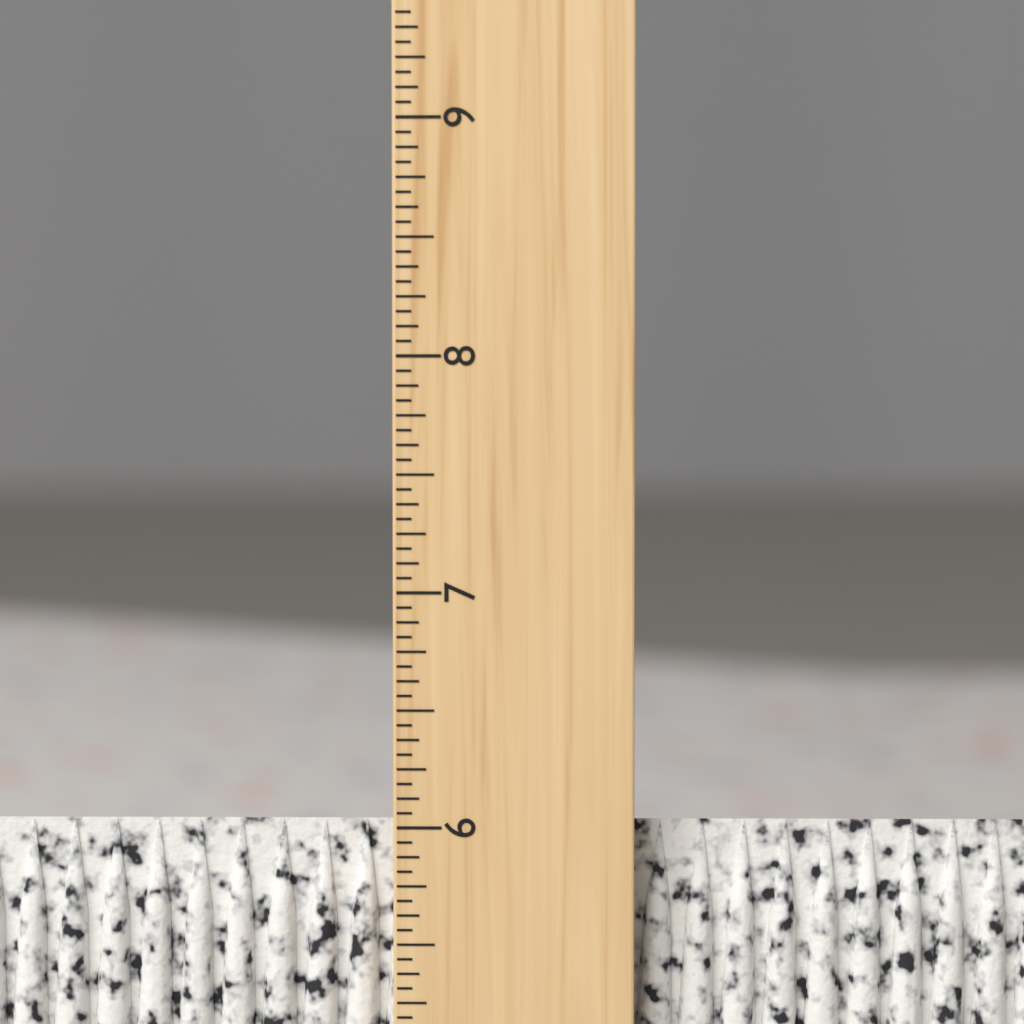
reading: 6.0000 inch
